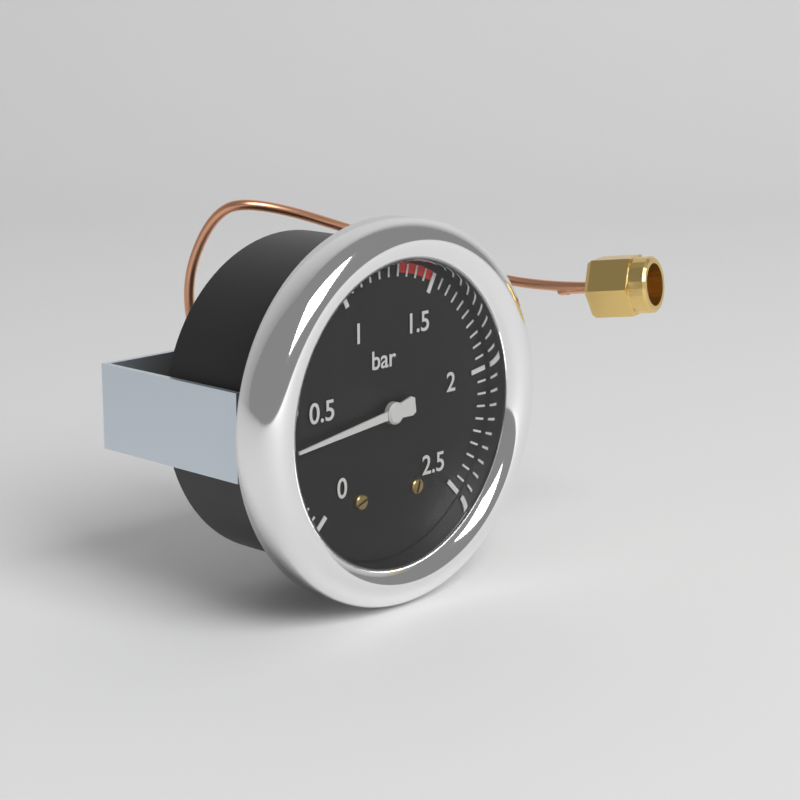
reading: 0.35 bar
